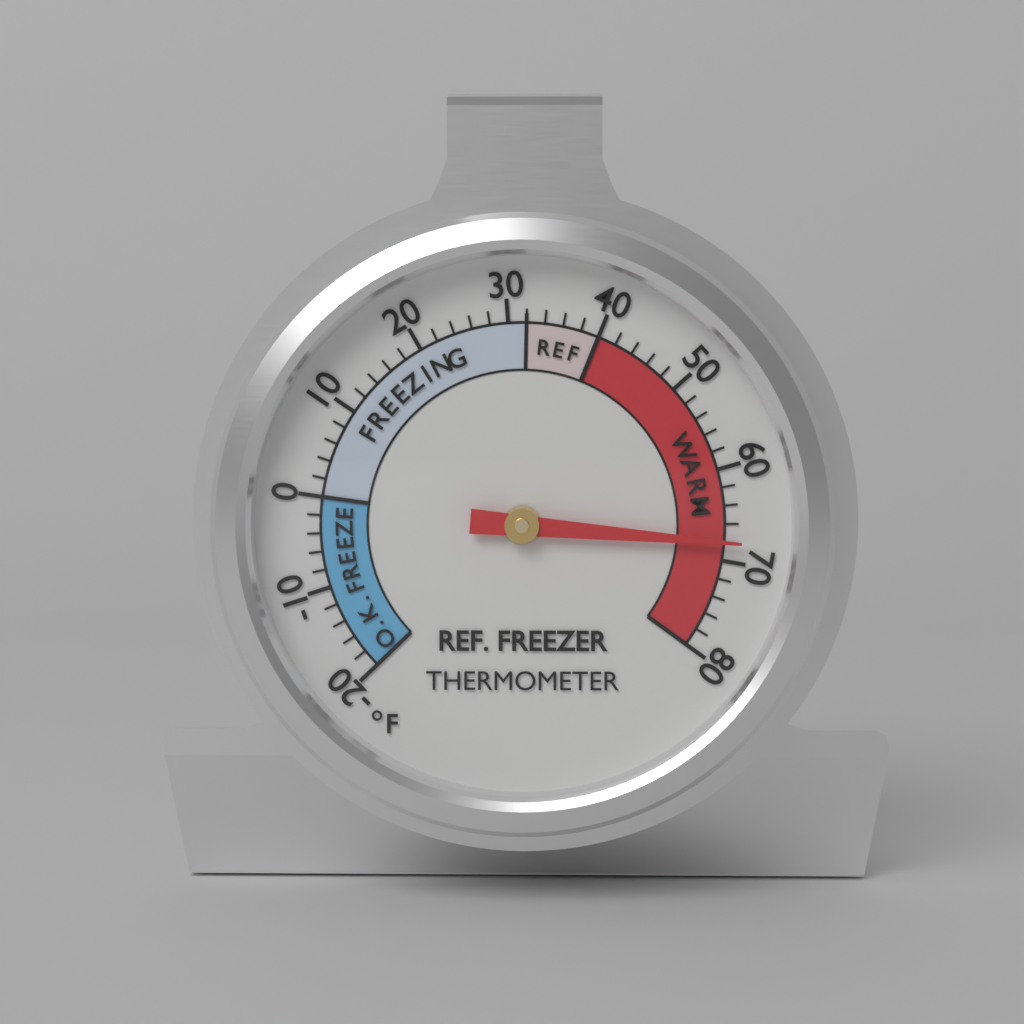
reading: 68 °F
